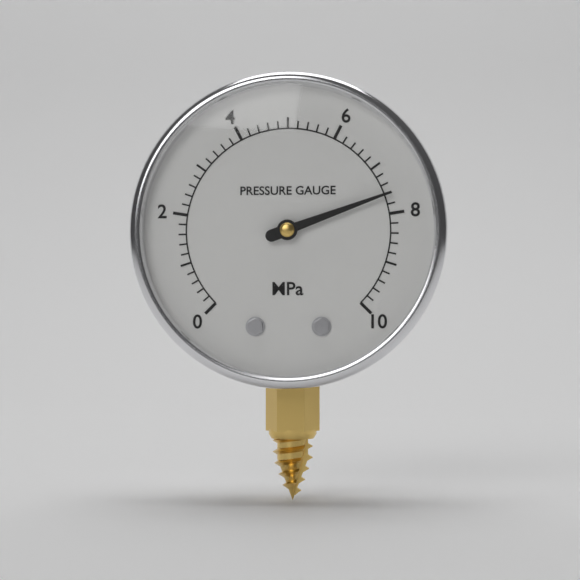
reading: 7.6 MPa
